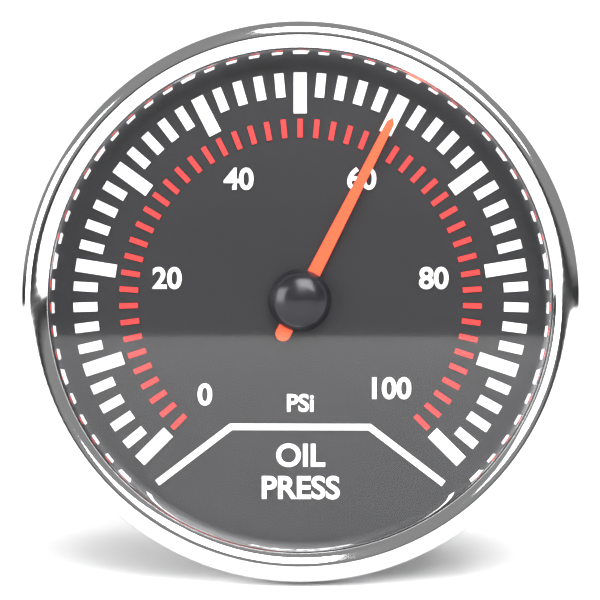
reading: 60 psi
